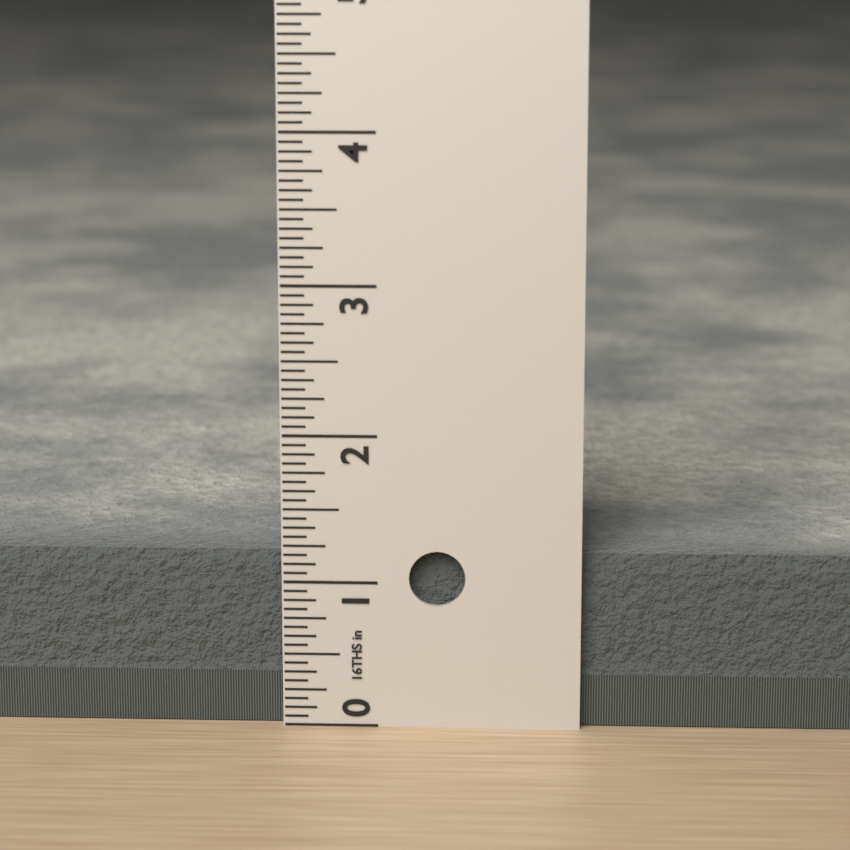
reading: 1.1875 in
